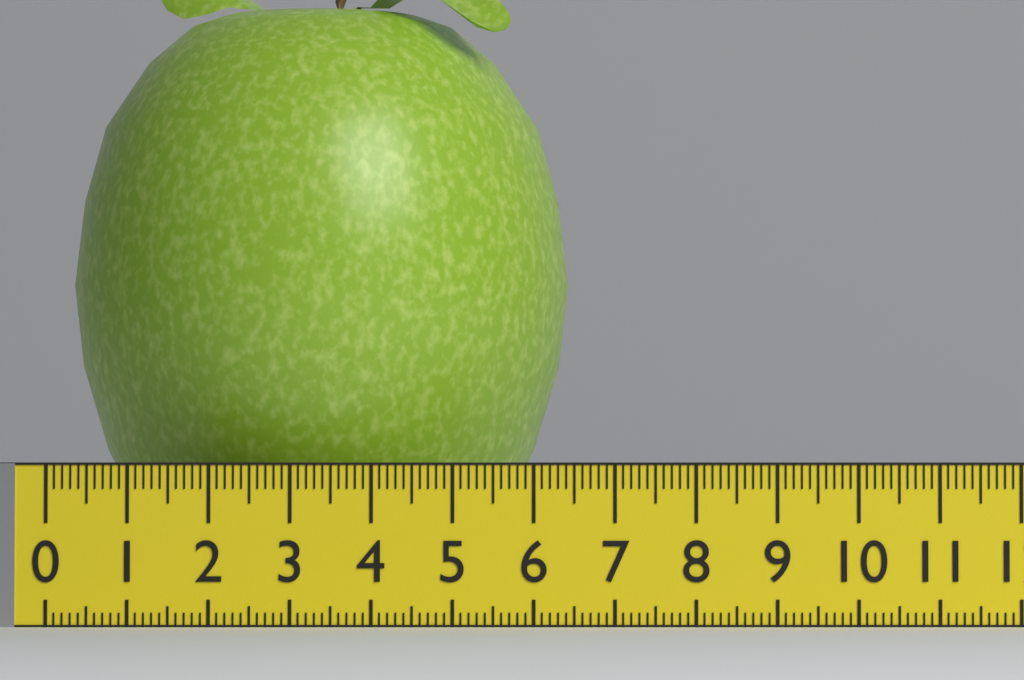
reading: 6.4 (no unit)
